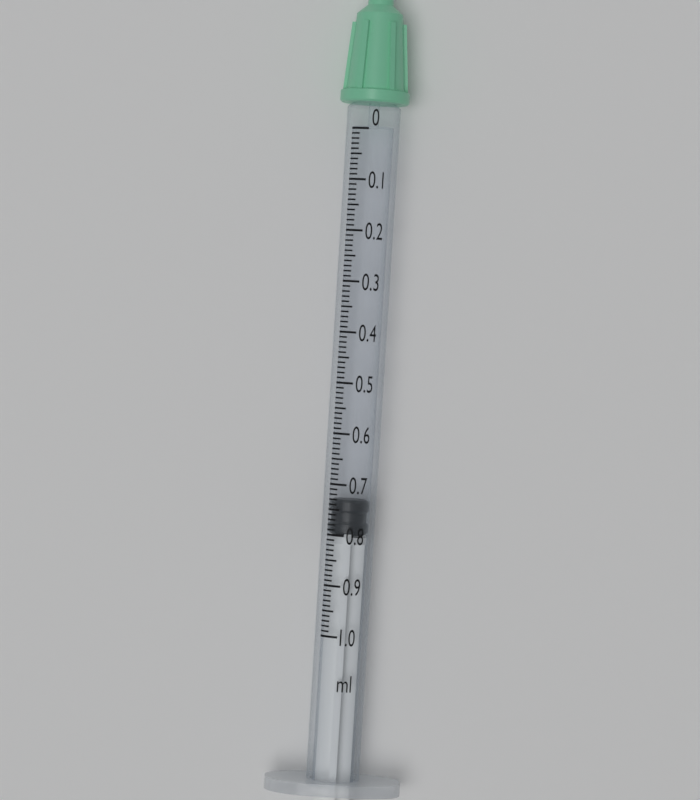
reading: 0.73 ml
